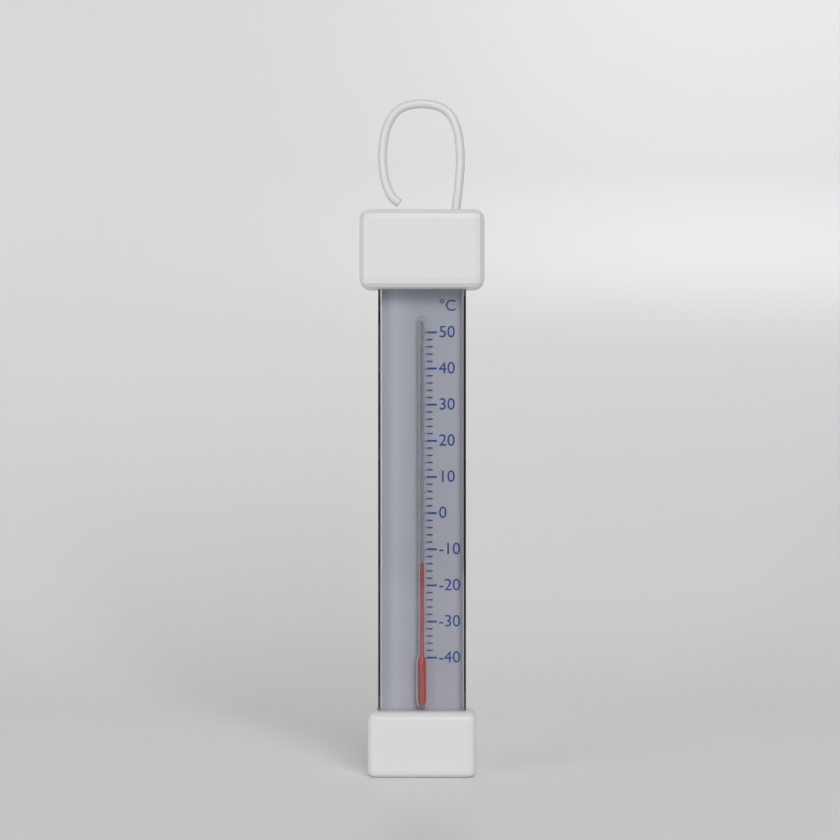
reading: -14 °C
